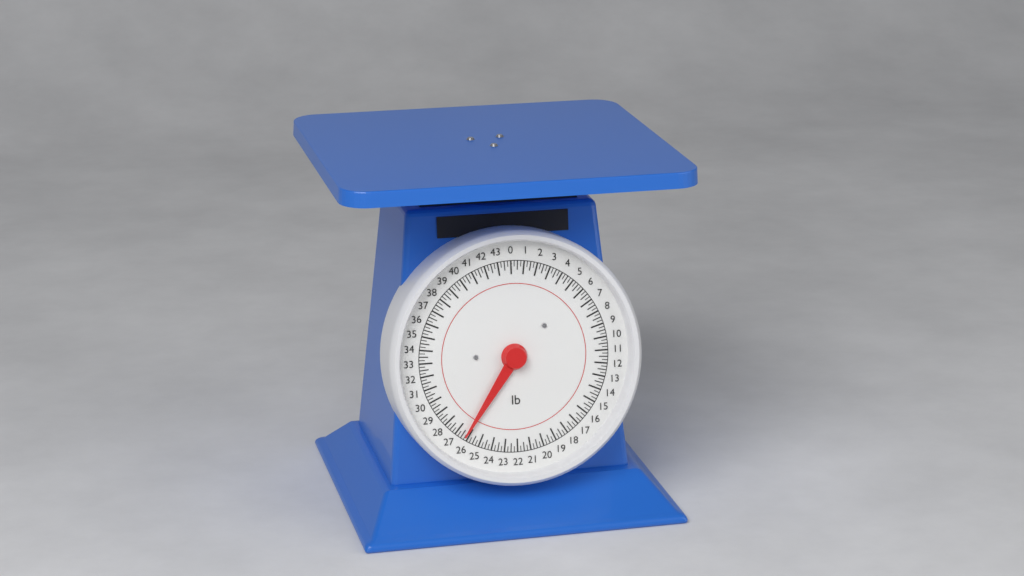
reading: 26.25 lb
